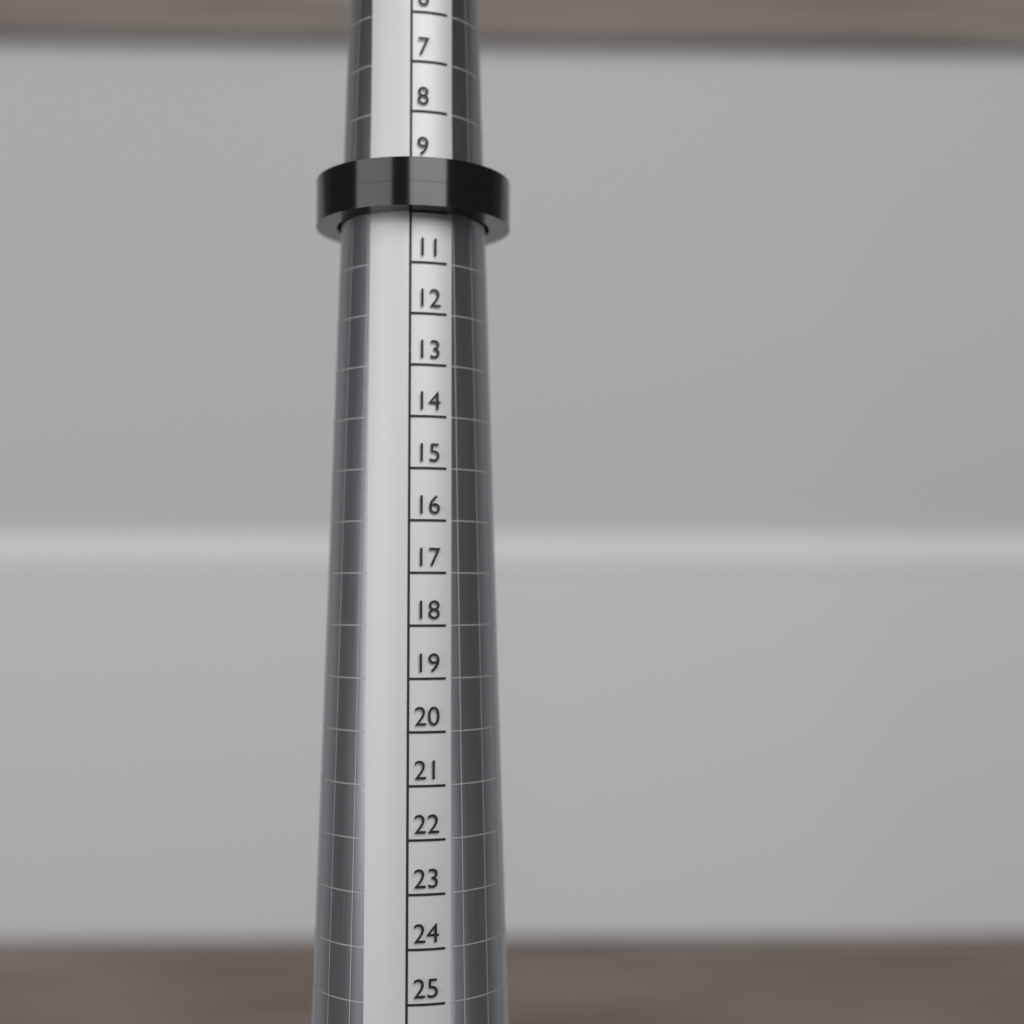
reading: 10 (no unit)
